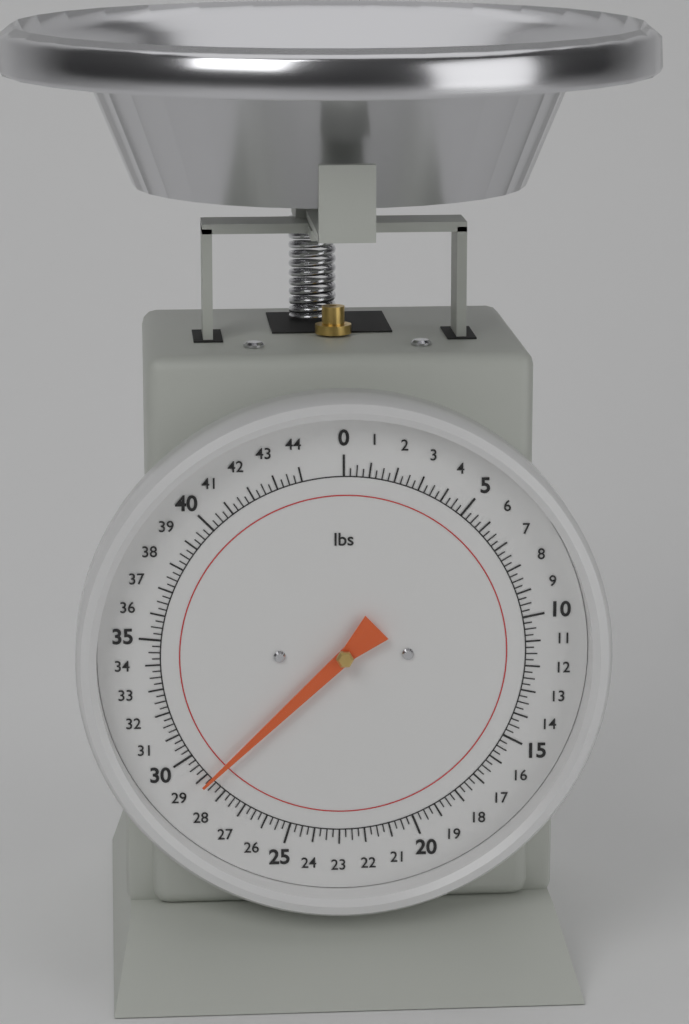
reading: 28.75 lbs
